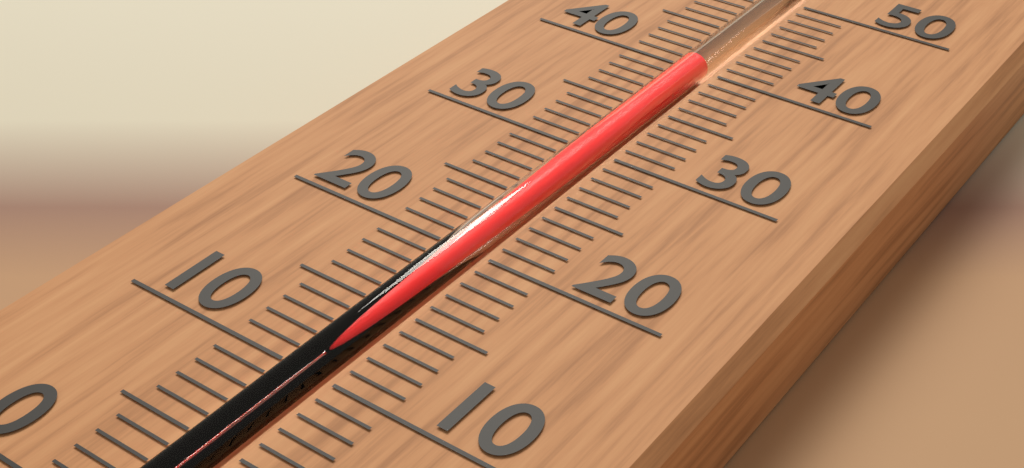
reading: 40 (no unit)
